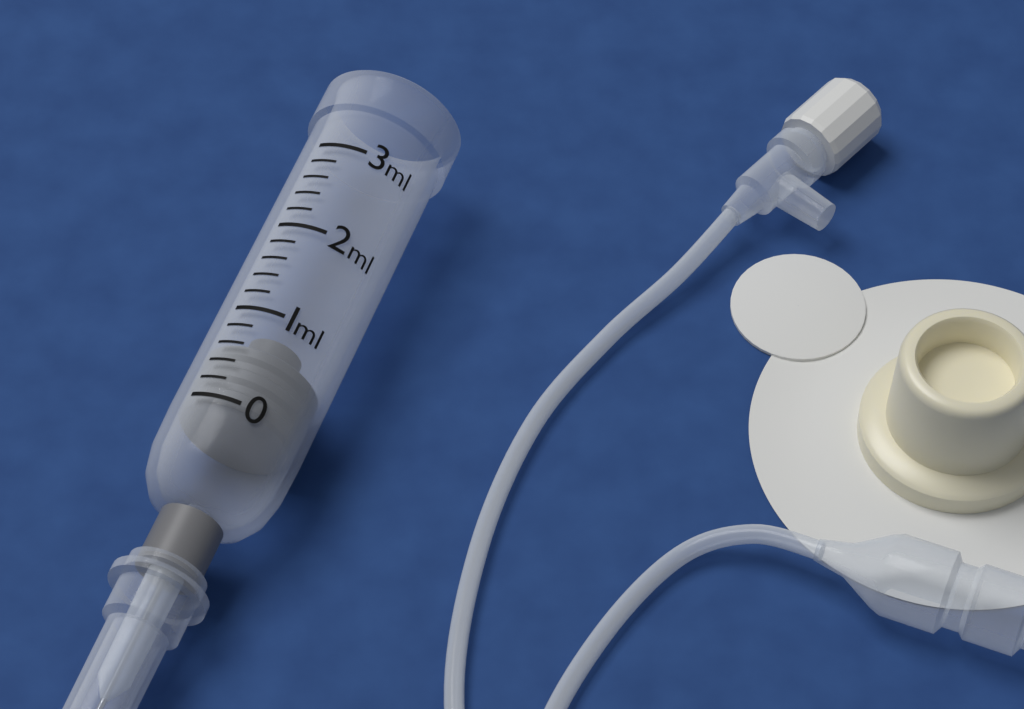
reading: 0.0 ml
